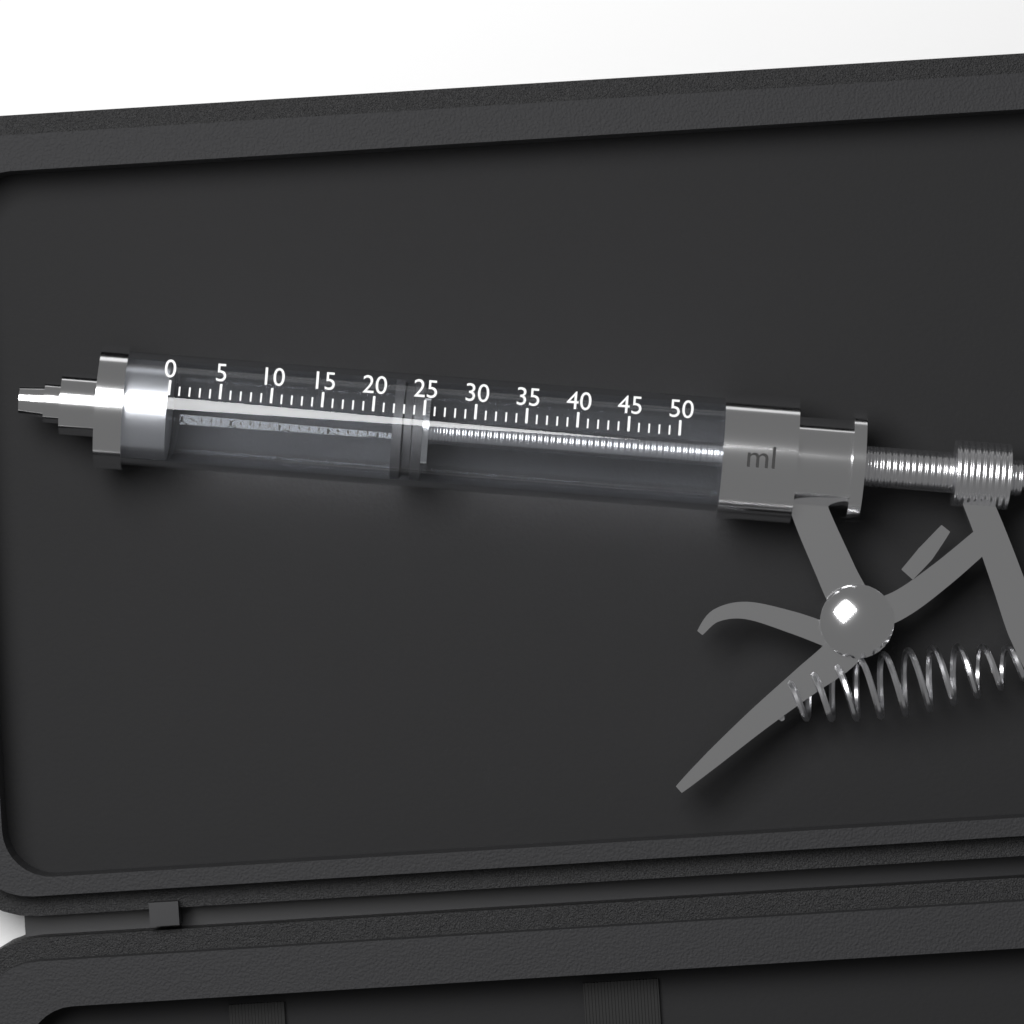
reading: 22 ml
